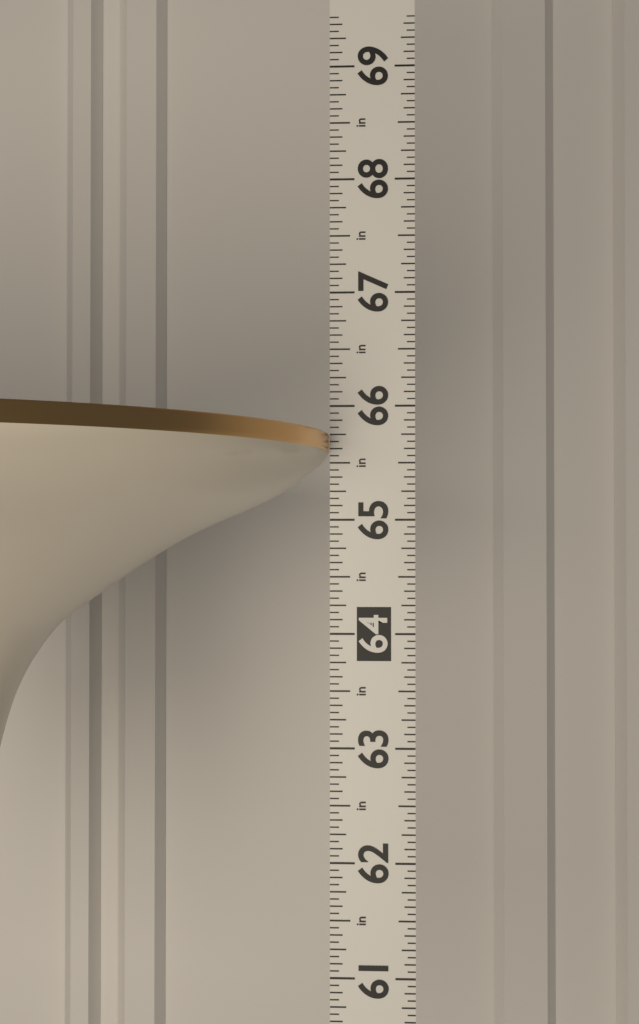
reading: 65.7500 in
